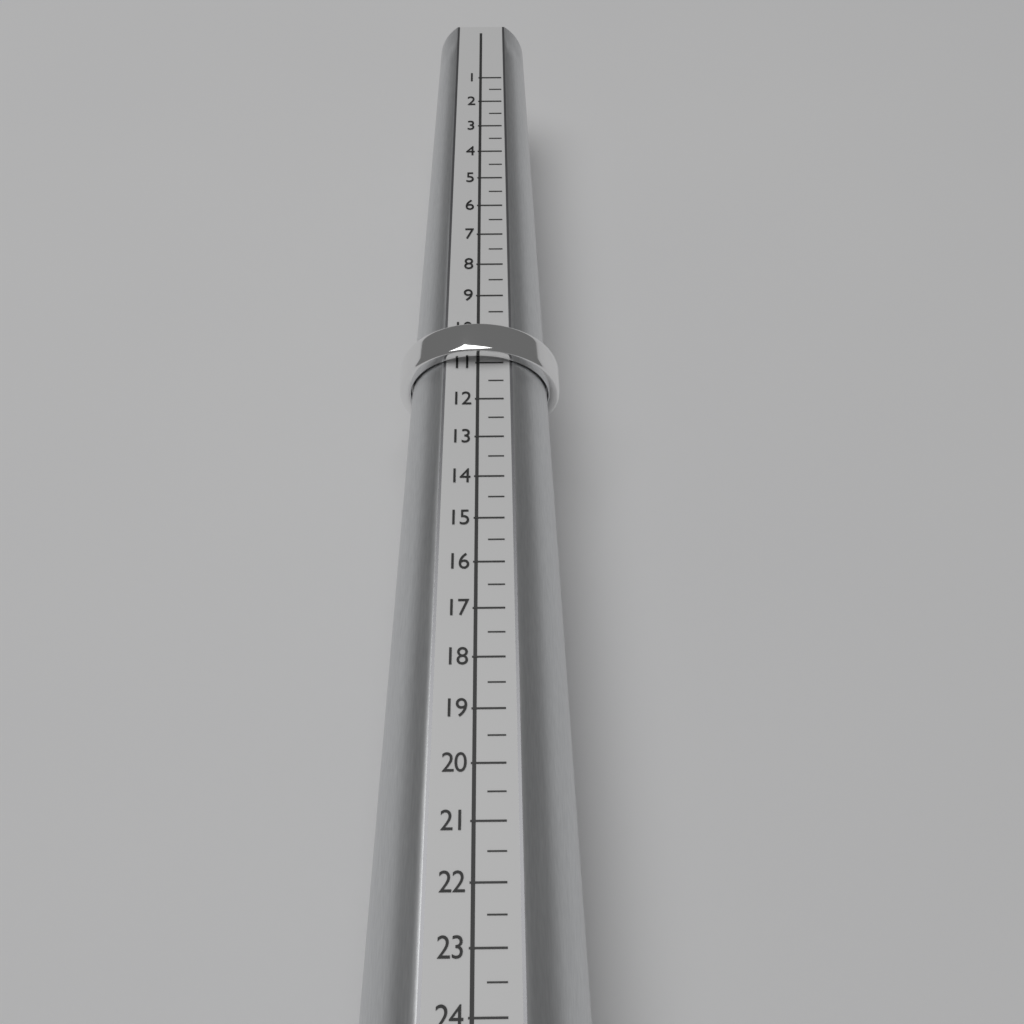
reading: 11.0 (no unit)
